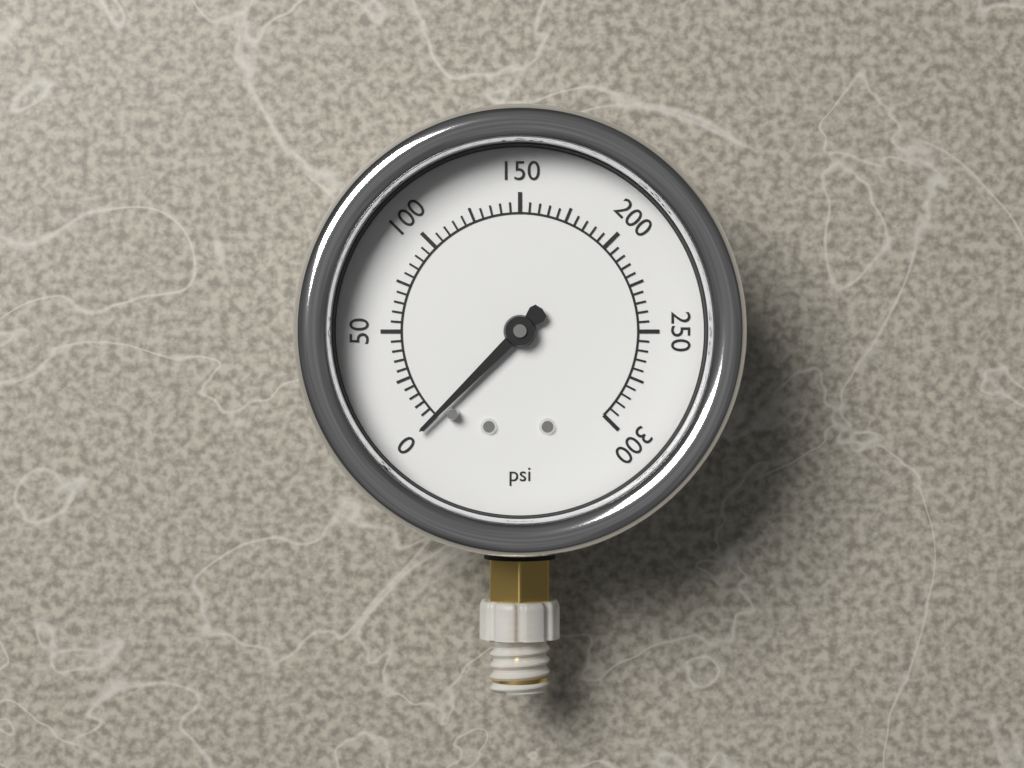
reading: 0 psi
